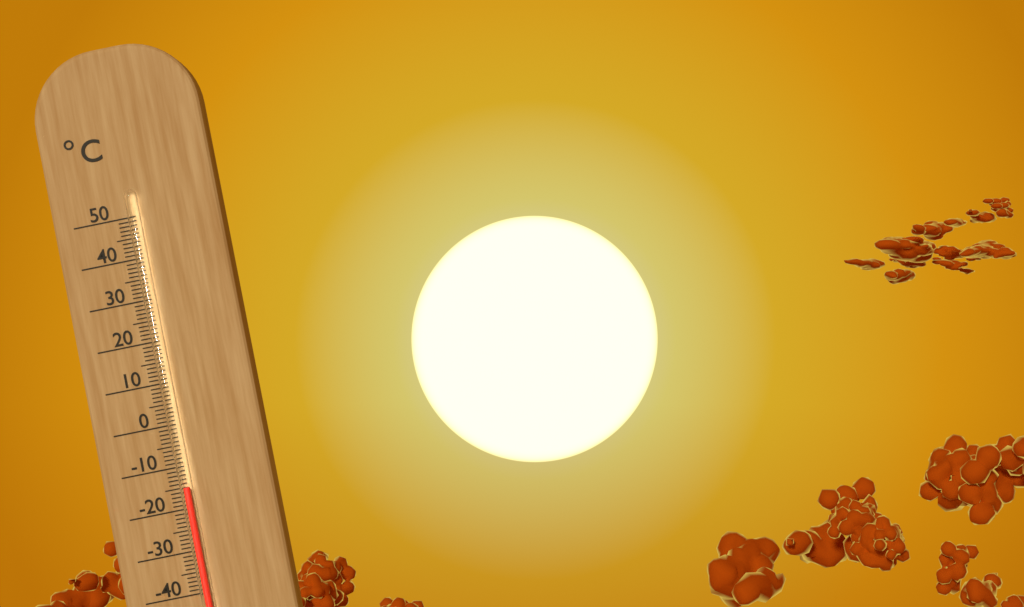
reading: -15 °C
